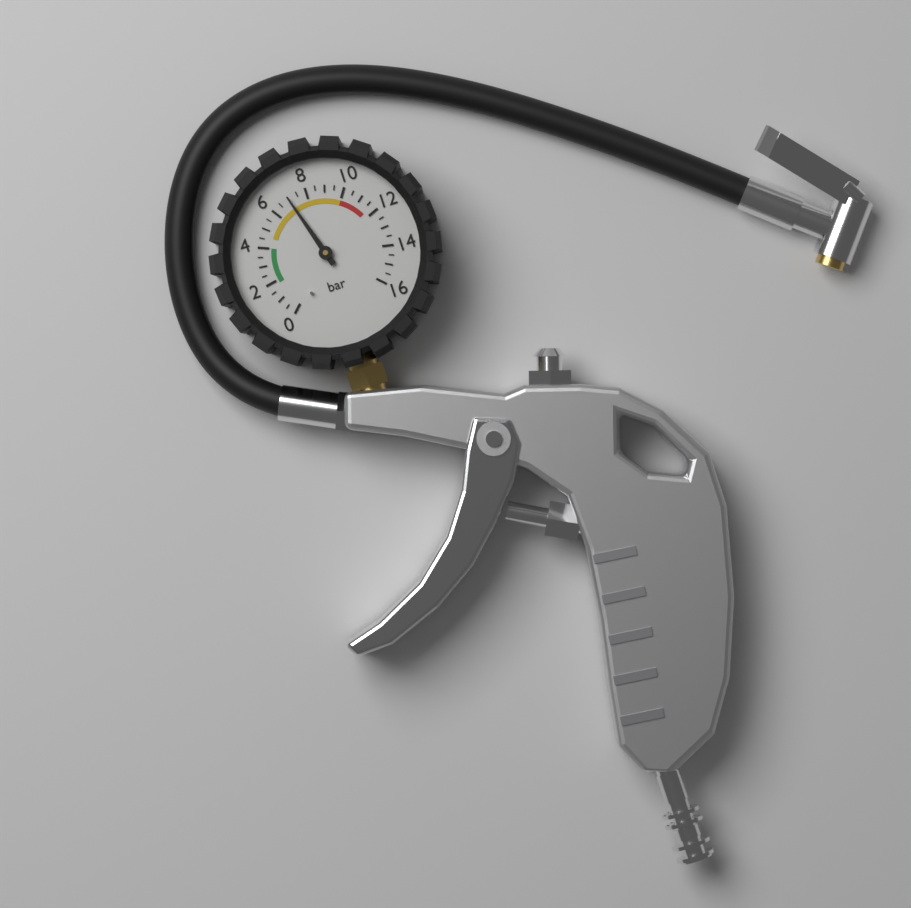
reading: 7.0 bar
